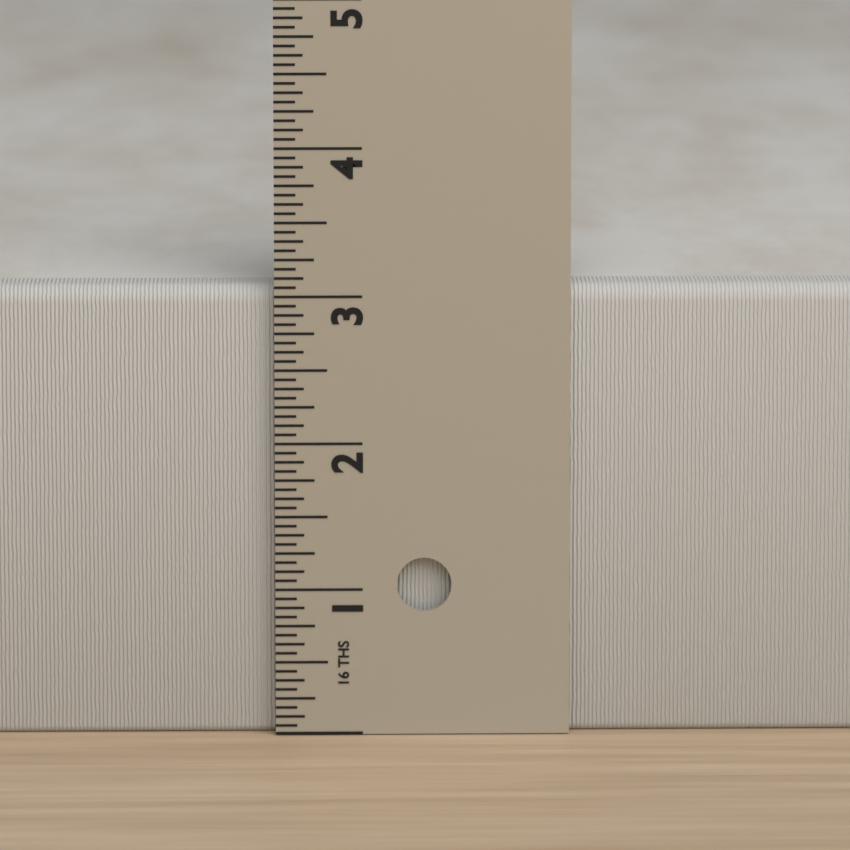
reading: 3.0625 in
